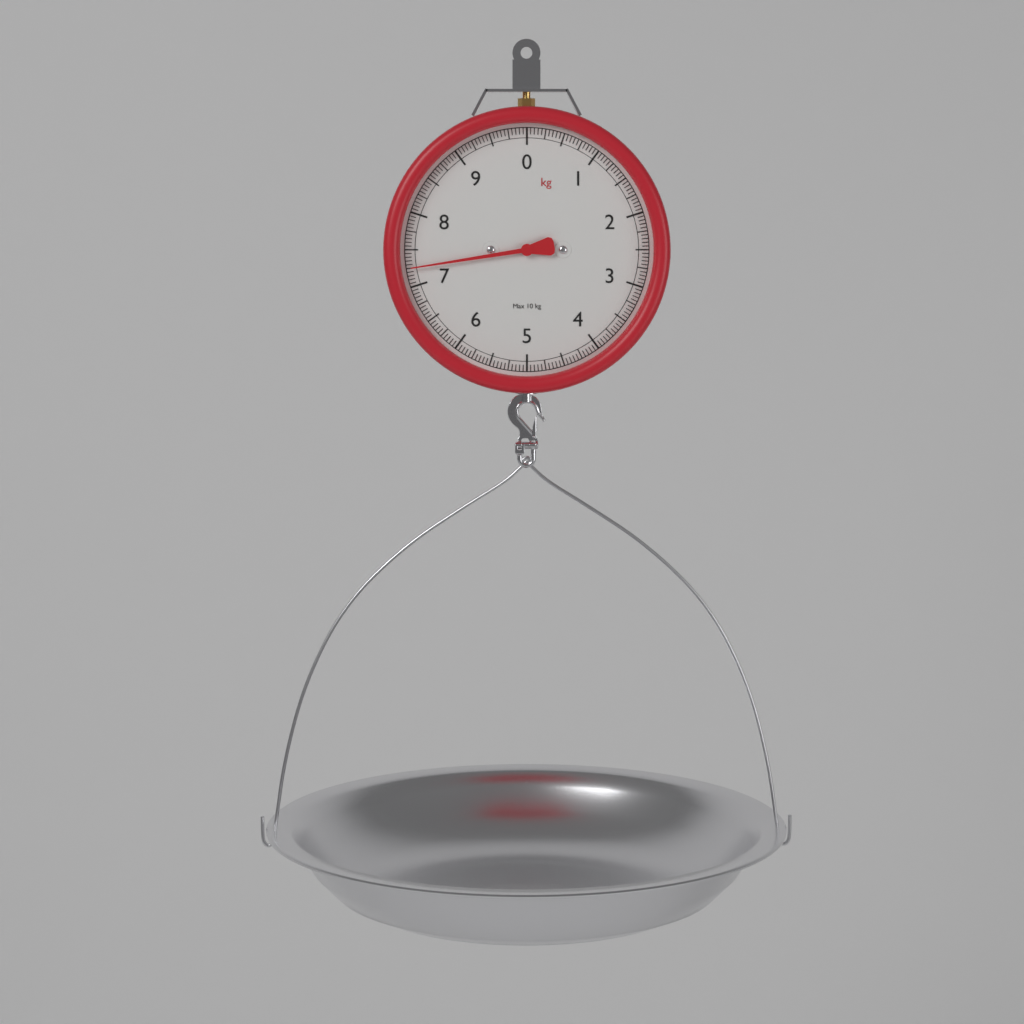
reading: 7.25 kg
